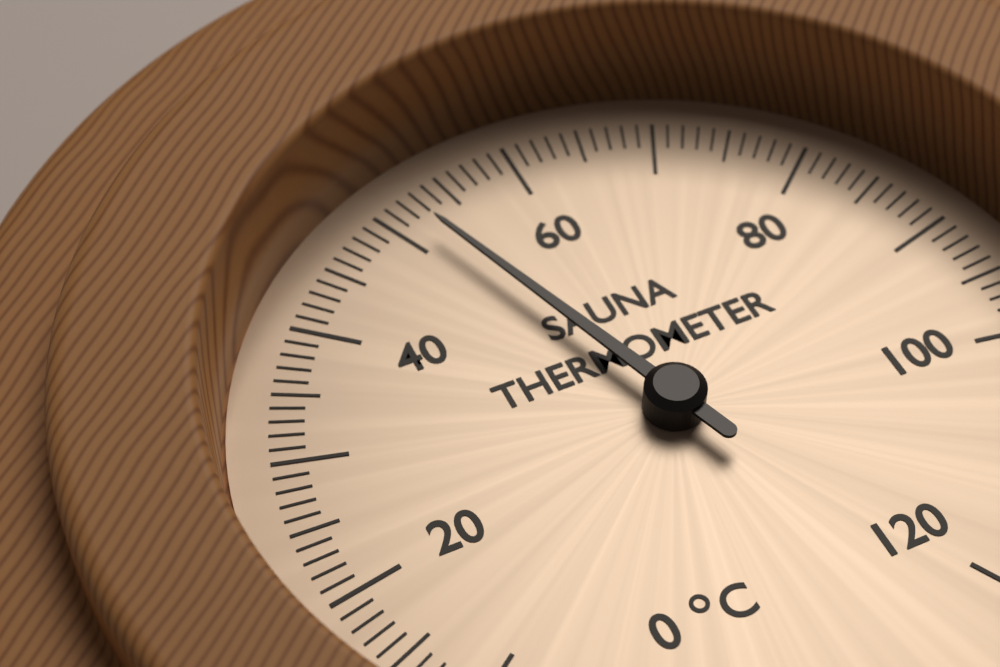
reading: 52 °C
